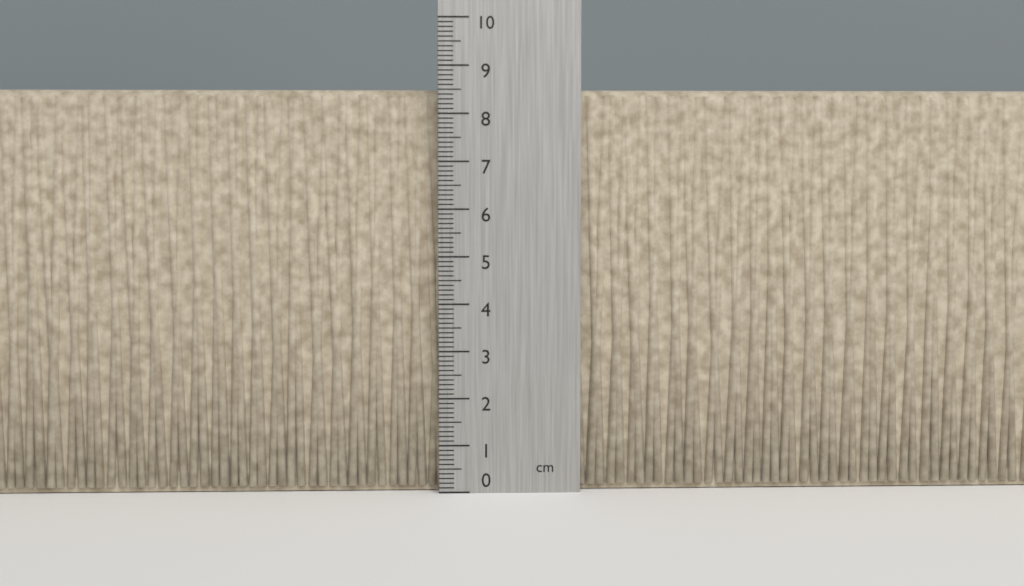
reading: 8.5 cm
